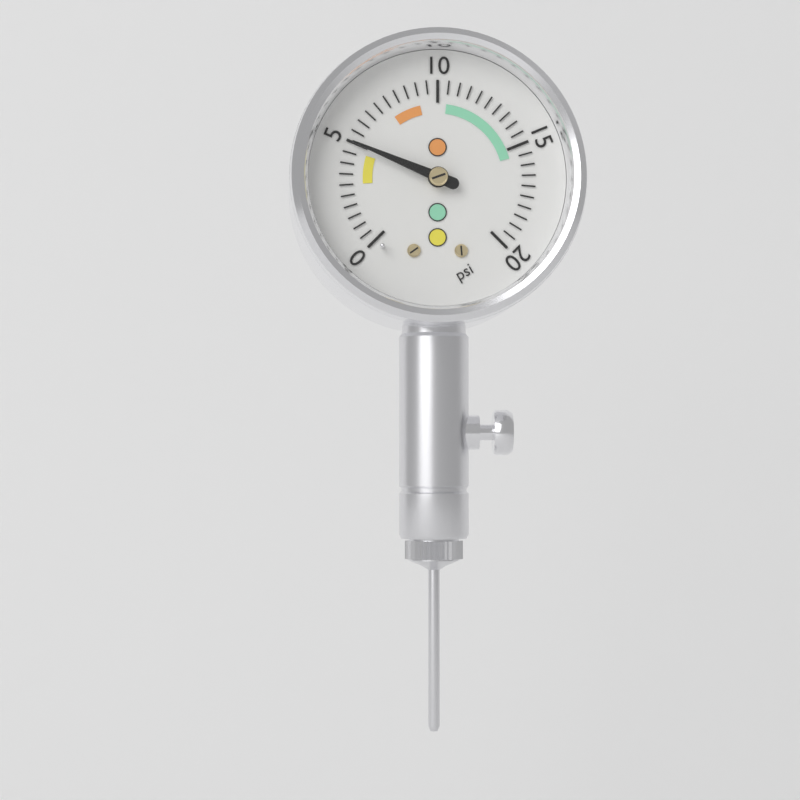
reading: 5.0 psi
